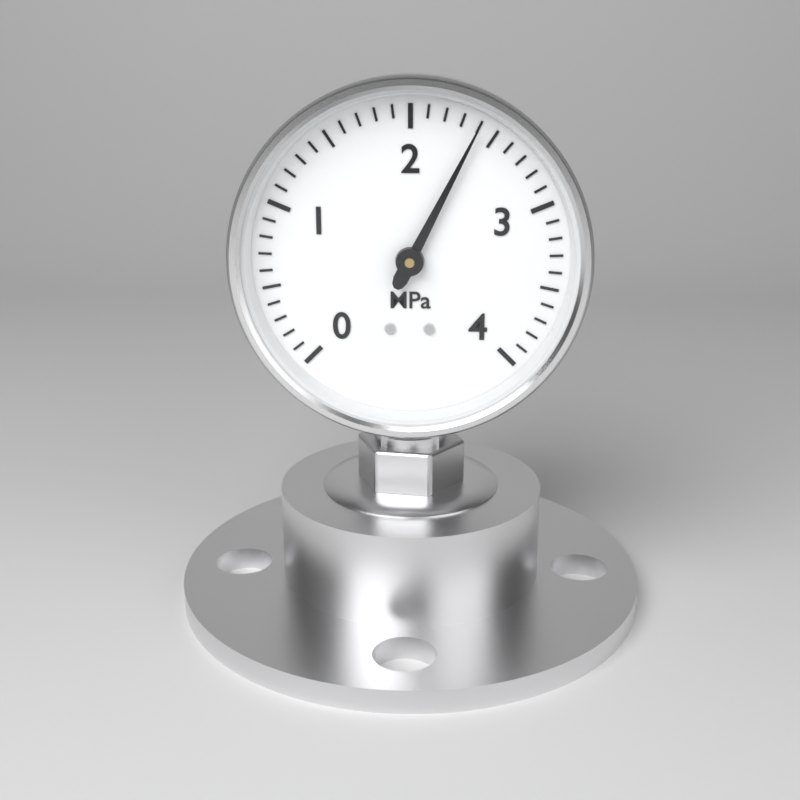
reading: 2.4 MPa
